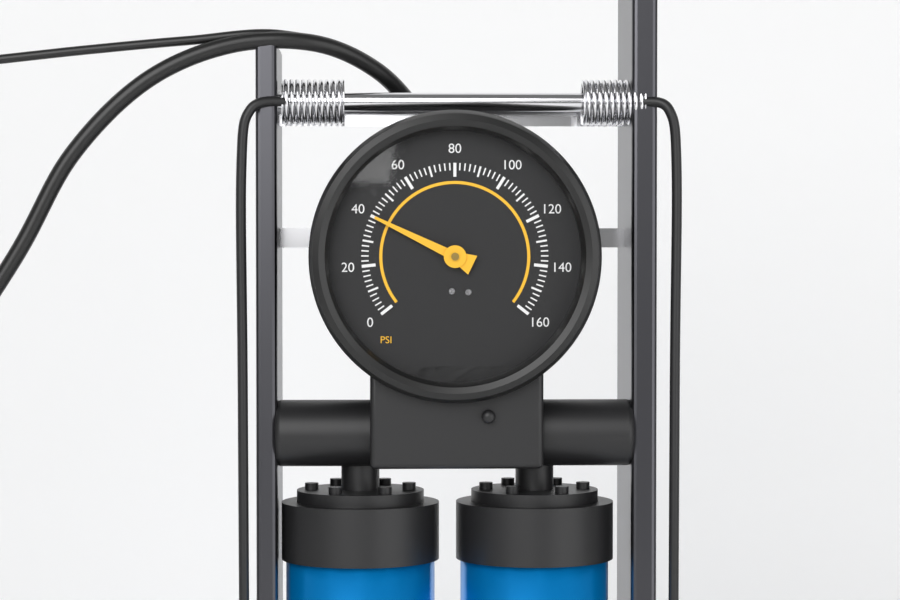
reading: 40 psi
